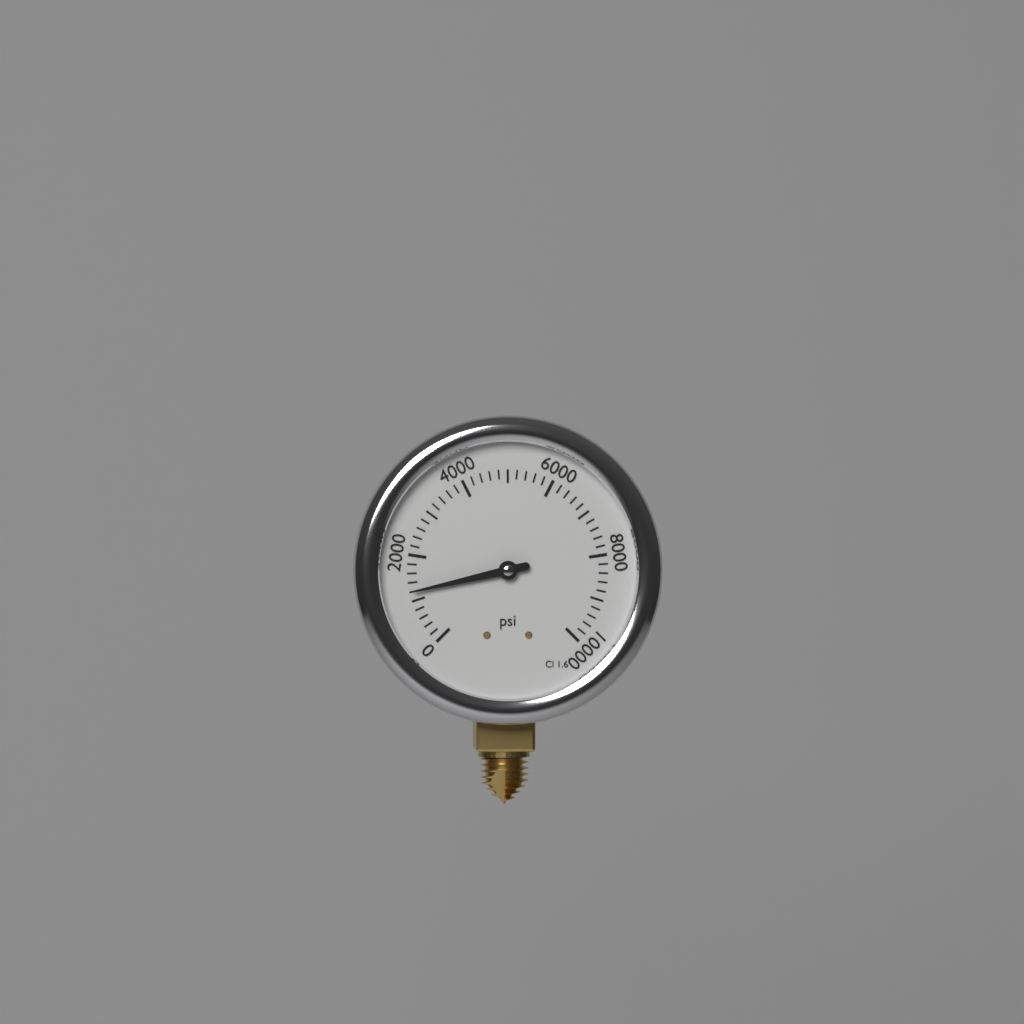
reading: 1200 psi
